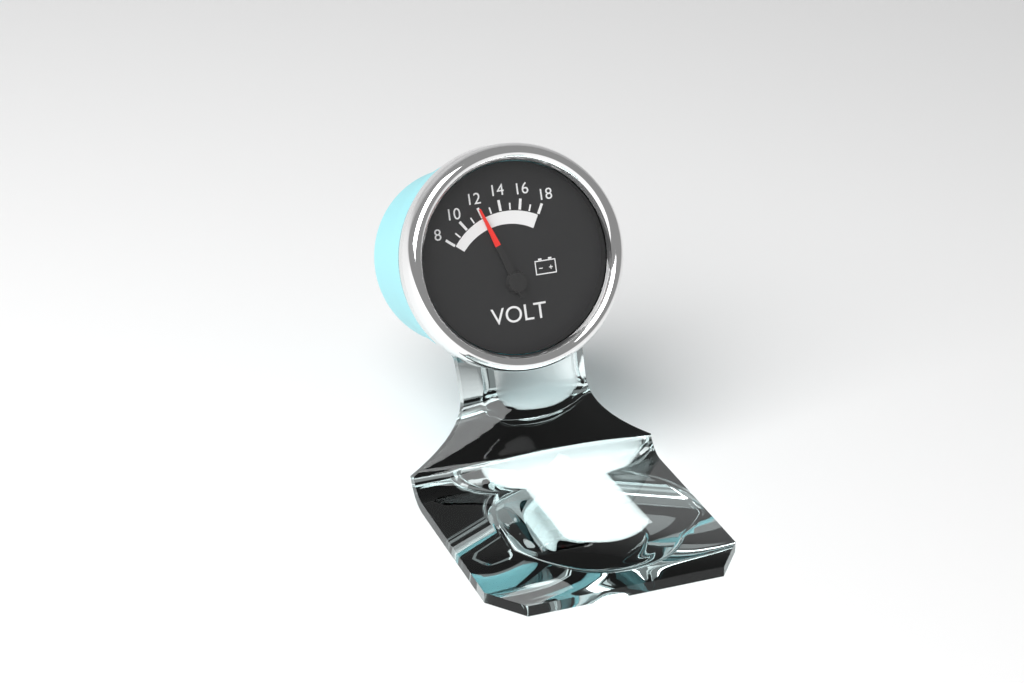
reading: 12 V
